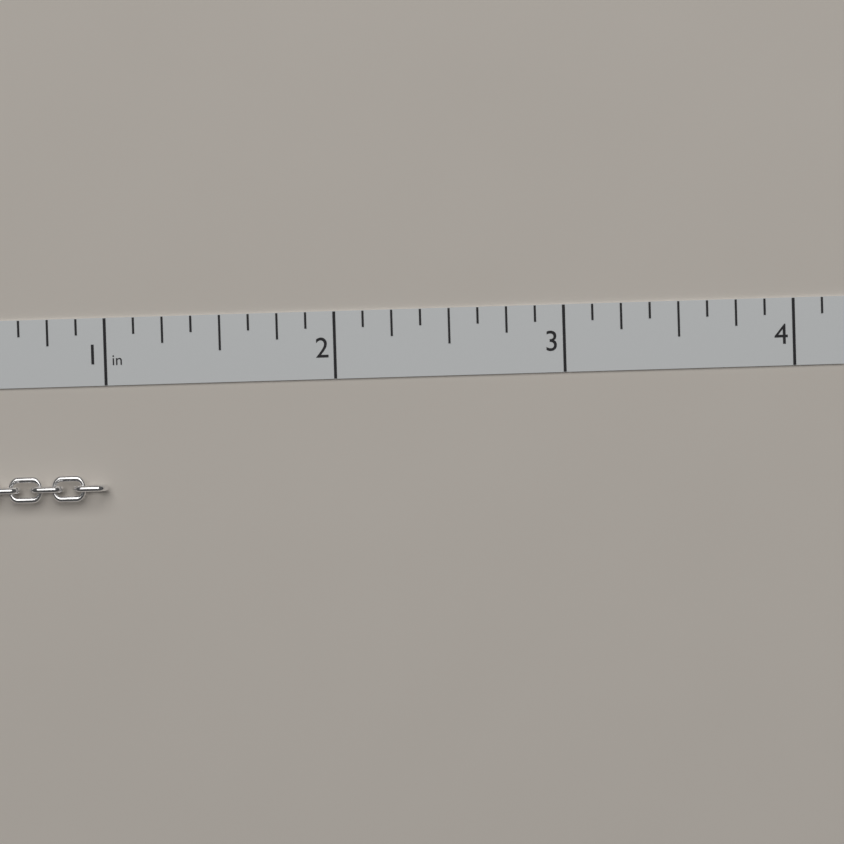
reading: 1.000 in
